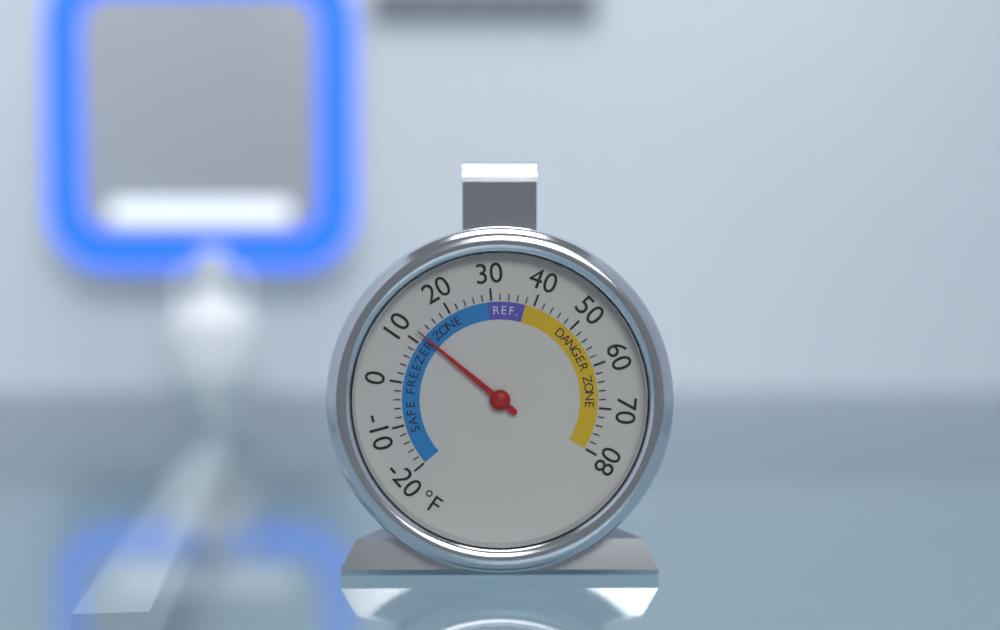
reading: 12 °F
